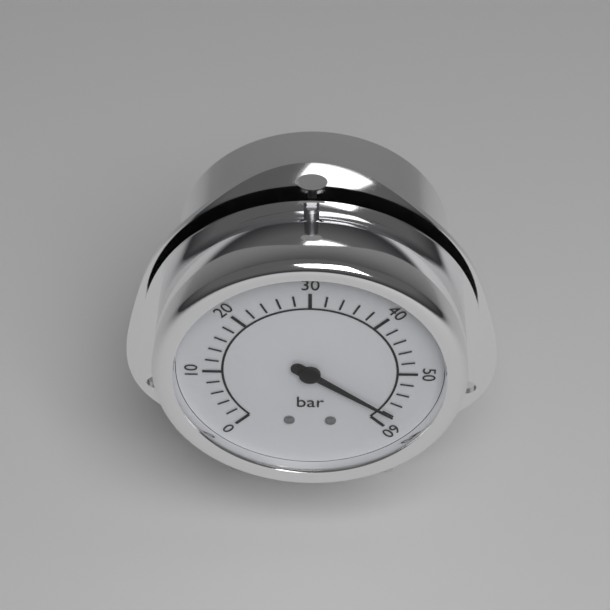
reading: 58 bar
